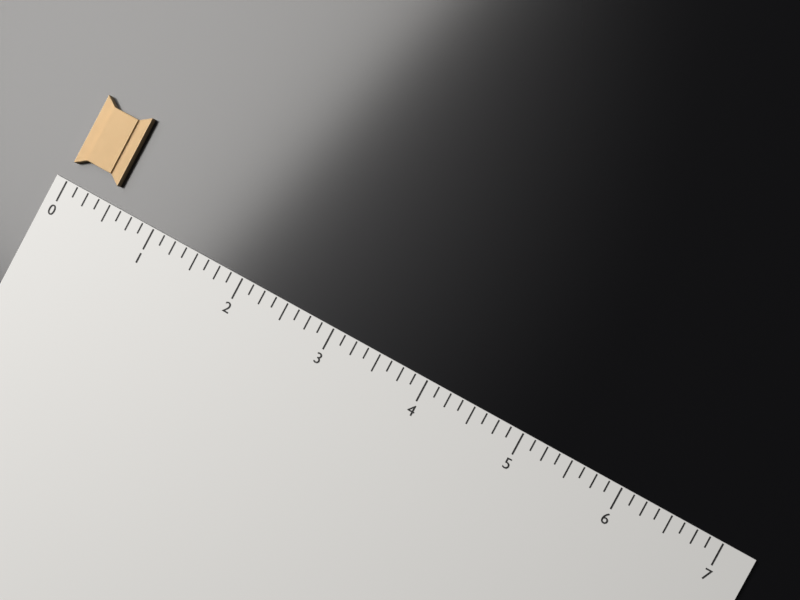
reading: 0.500 (no unit)
